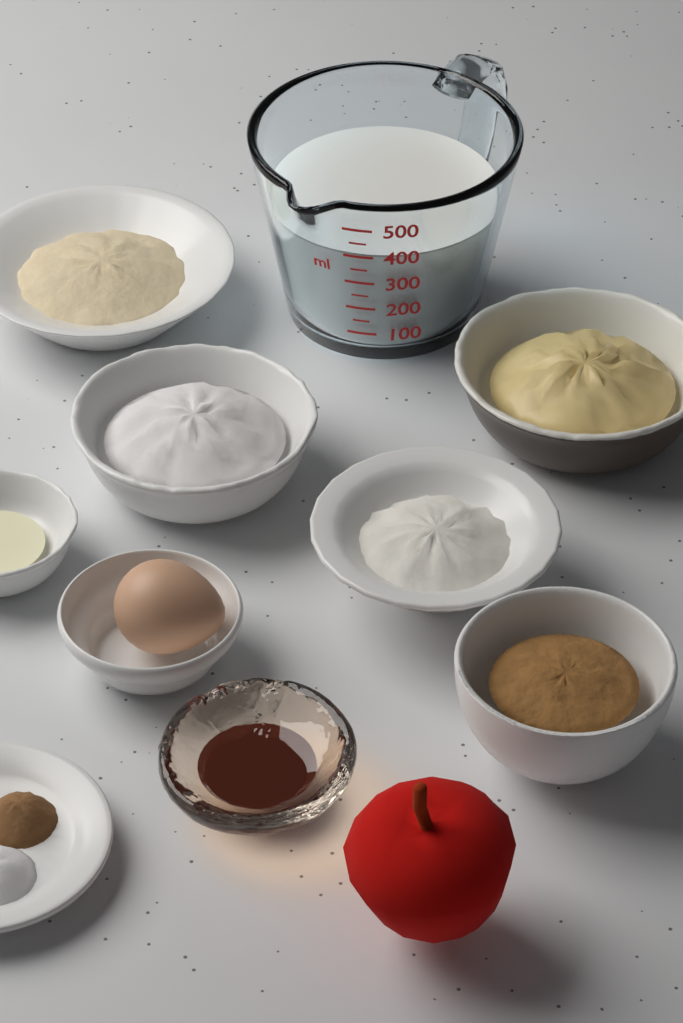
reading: 400 ml
